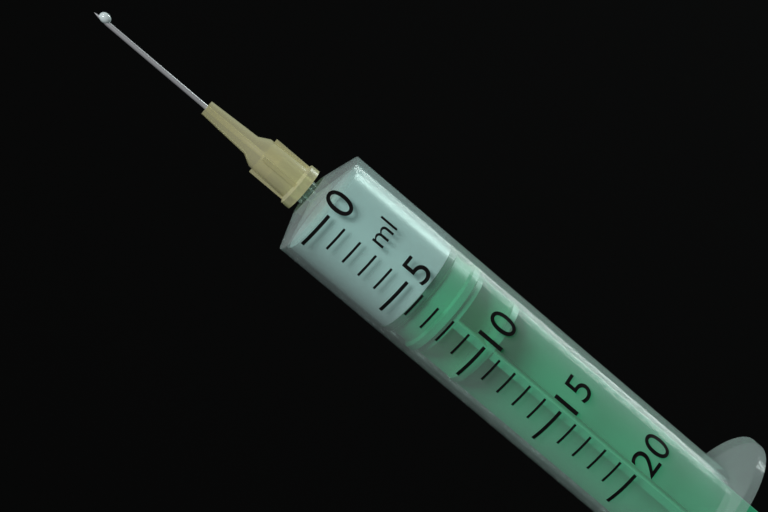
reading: 6 ml
